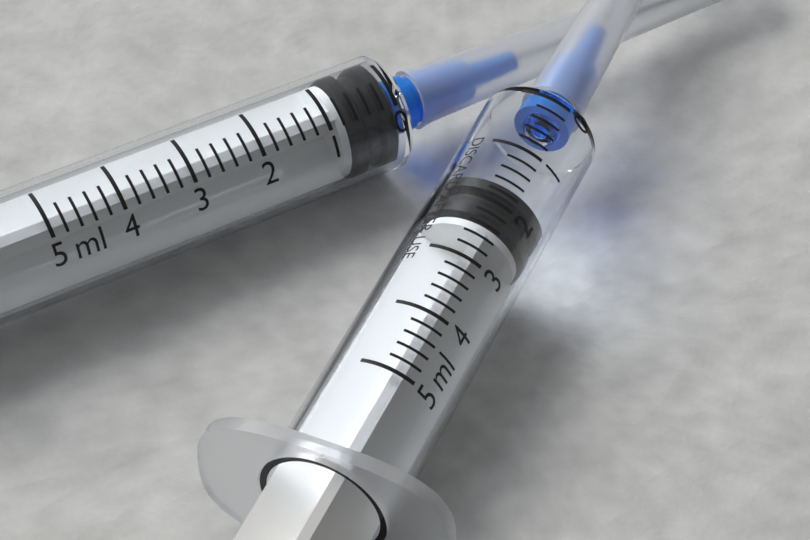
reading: 1.6 ml
